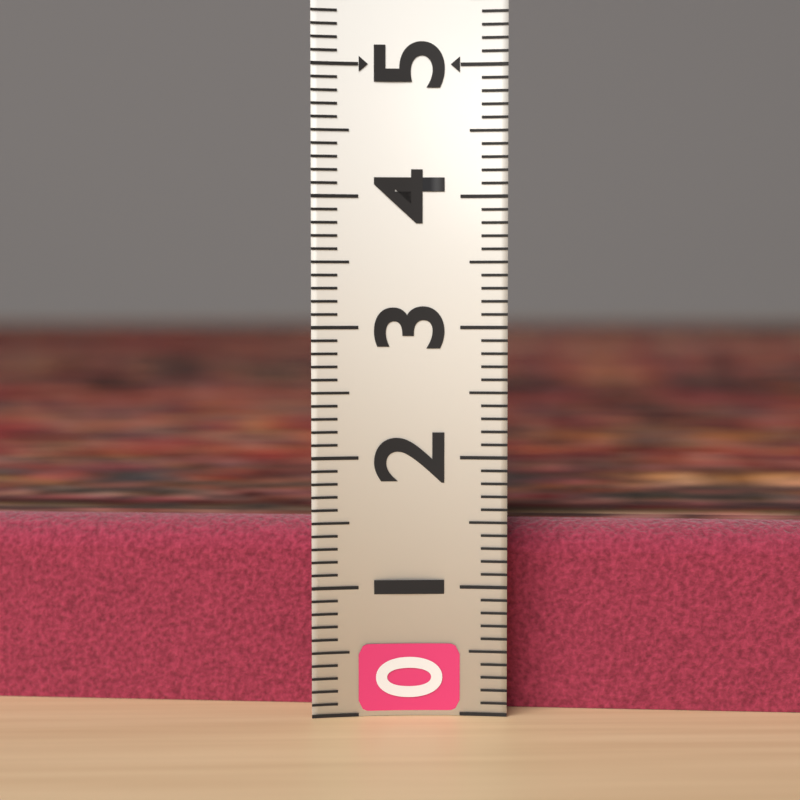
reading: 1.5 (no unit)
